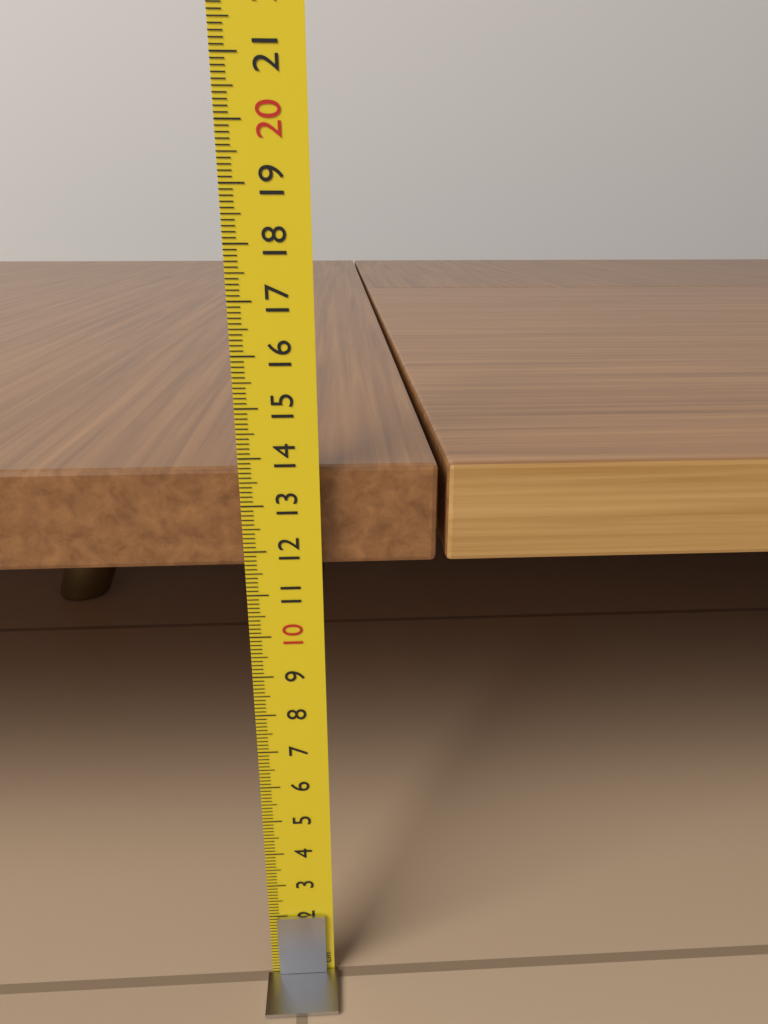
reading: 13.7 cm
